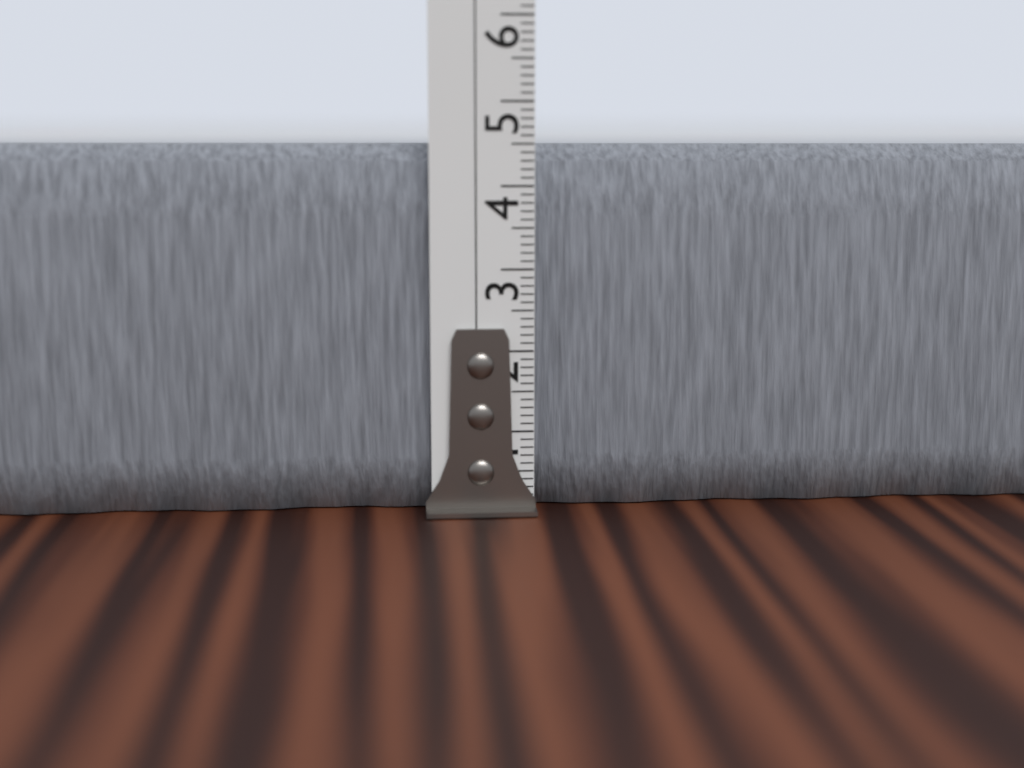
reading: 4.5 cm
